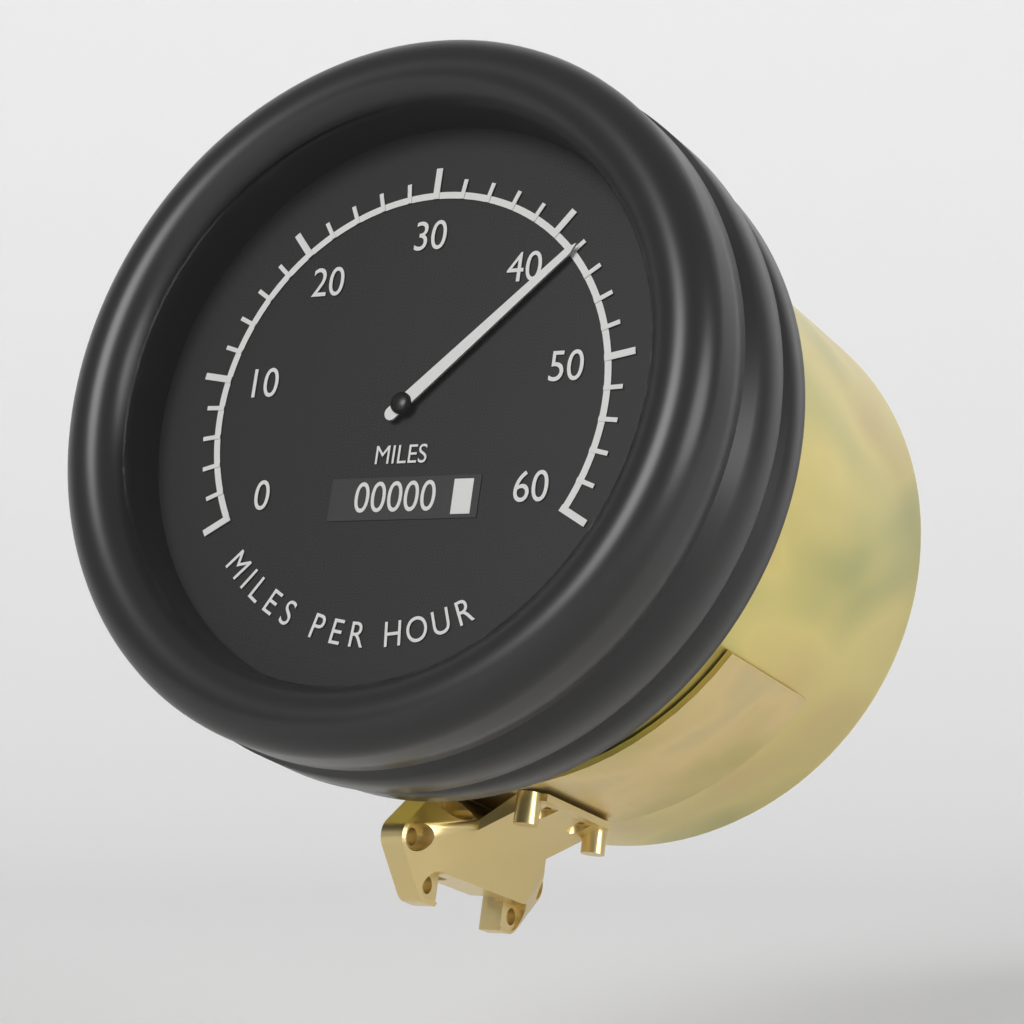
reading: 42 mph
